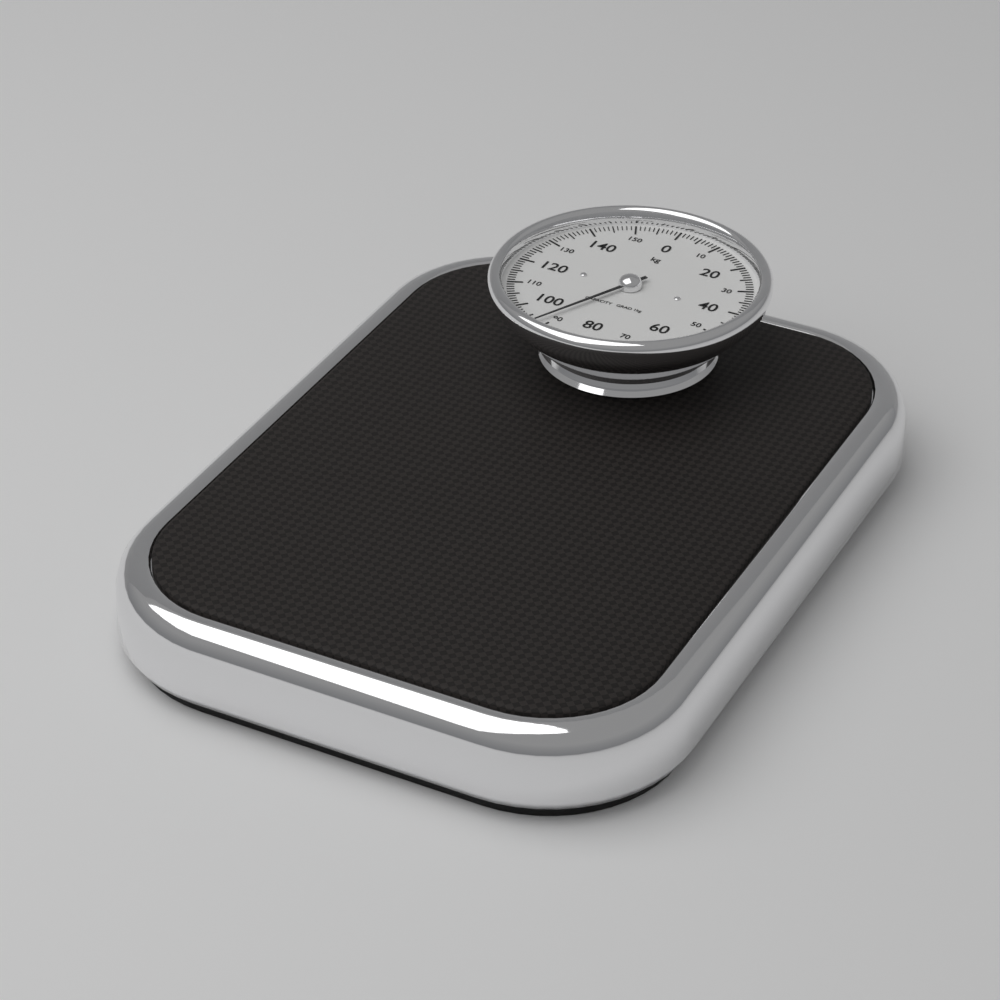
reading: 92 kg
